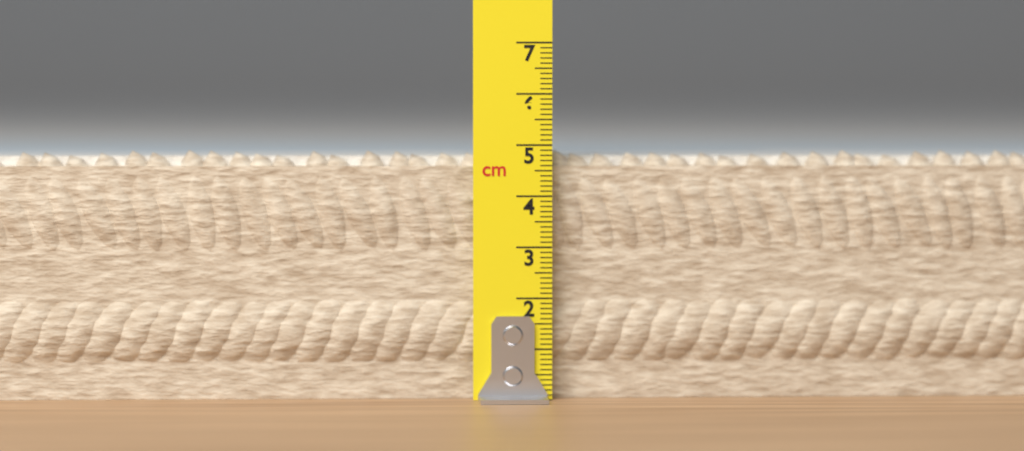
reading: 4.9 cm
